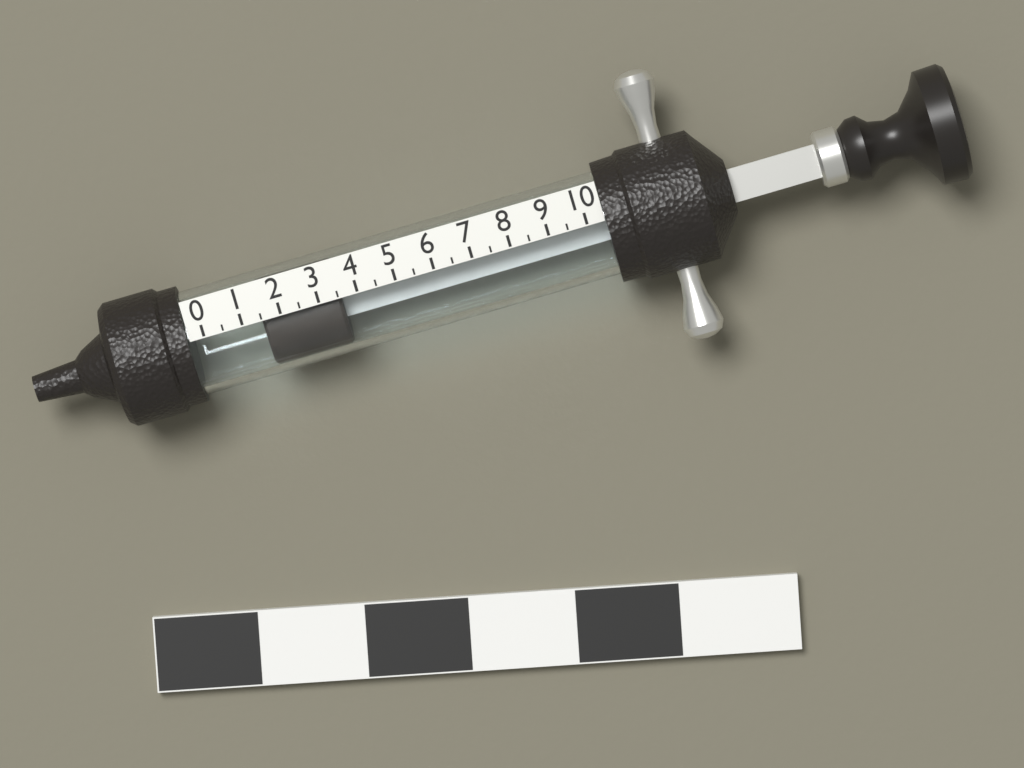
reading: 1.5 (no unit)
